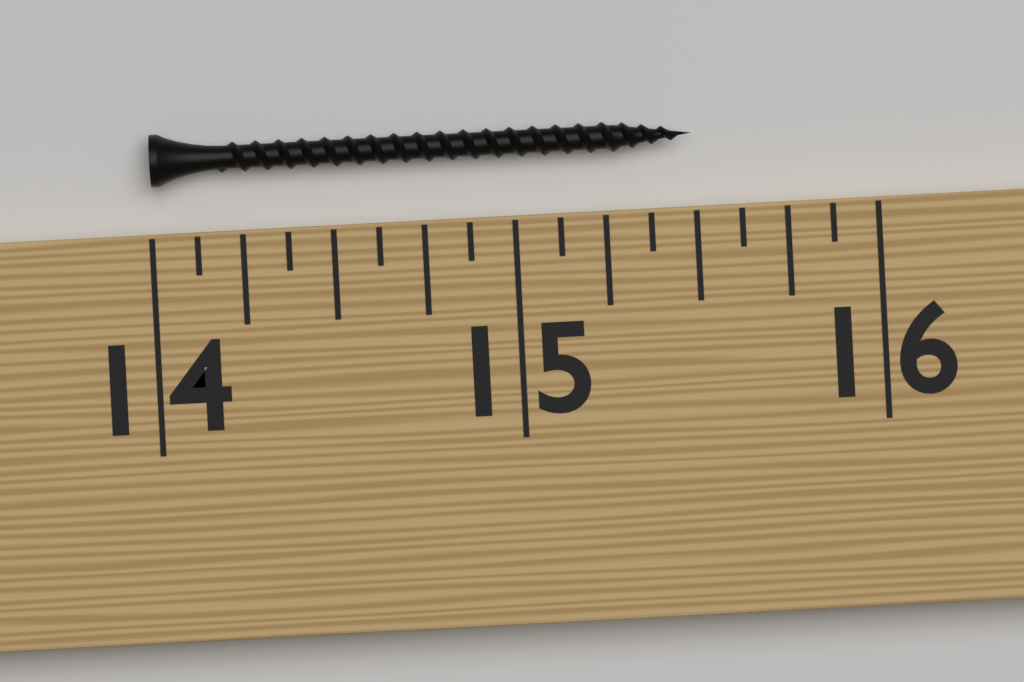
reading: 15.500 (no unit)
